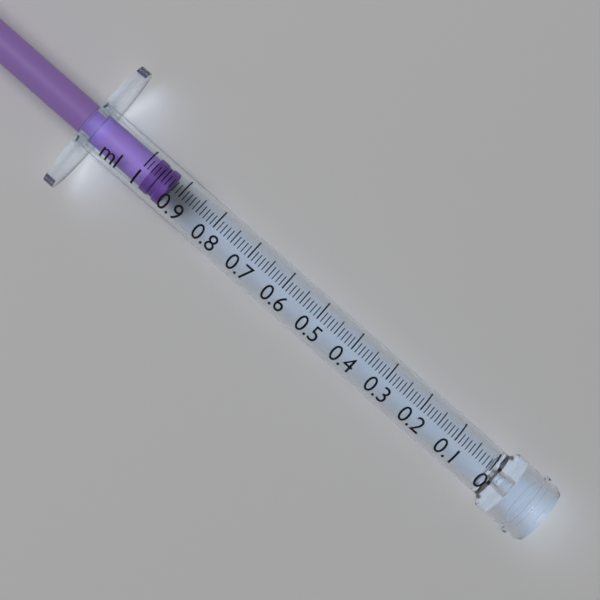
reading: 0.93 ml
